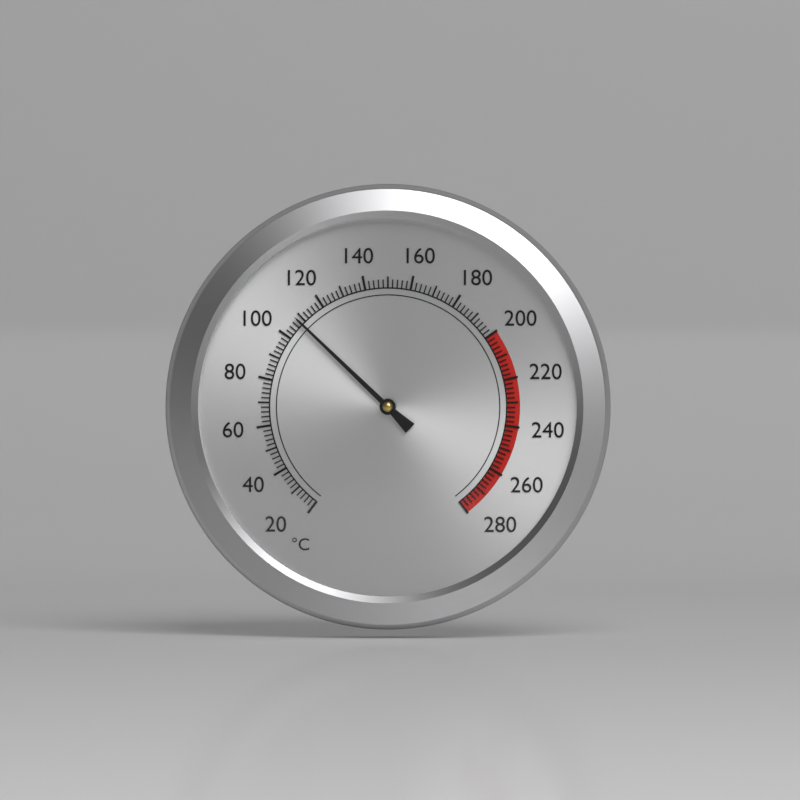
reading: 108 °C
